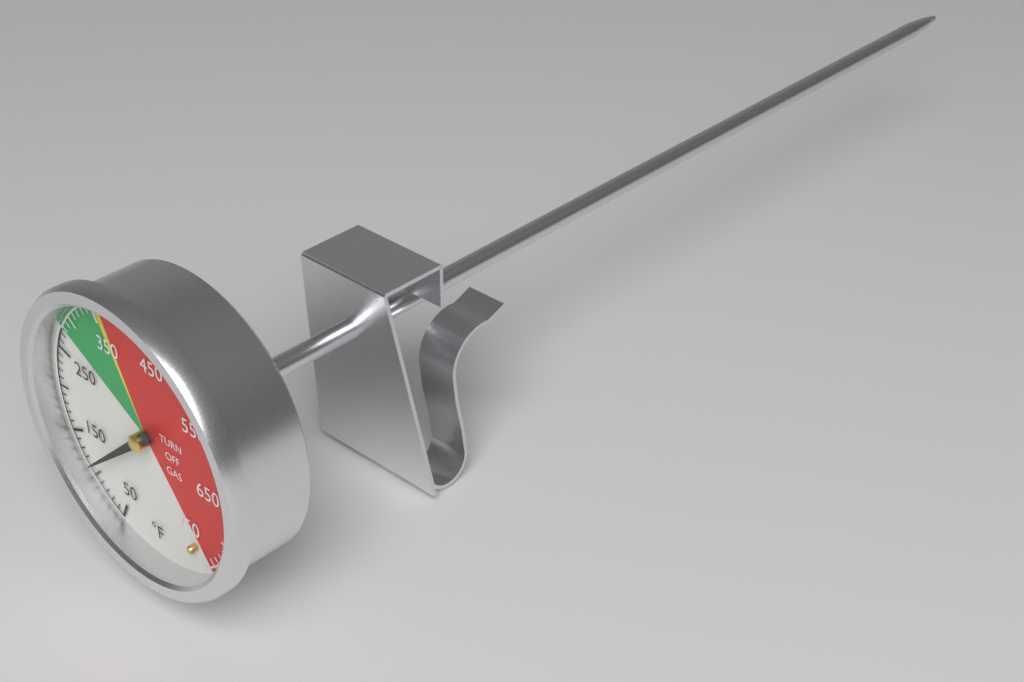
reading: 110 °F
